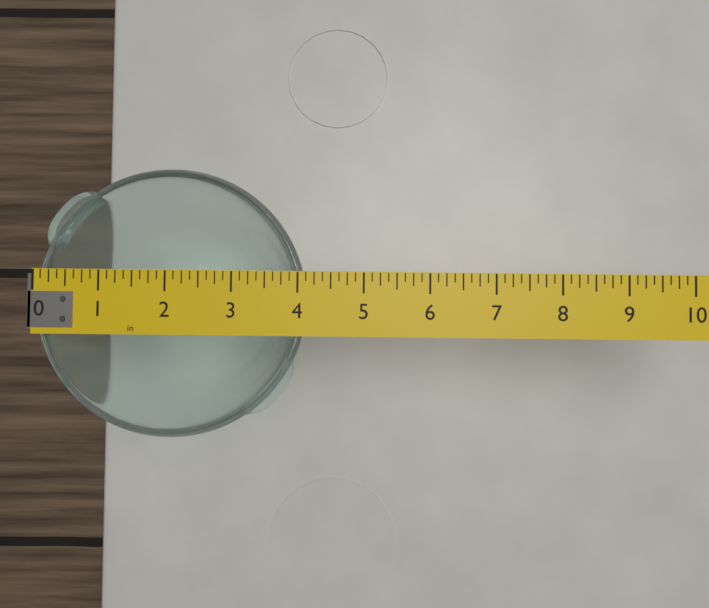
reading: 4.125 in
